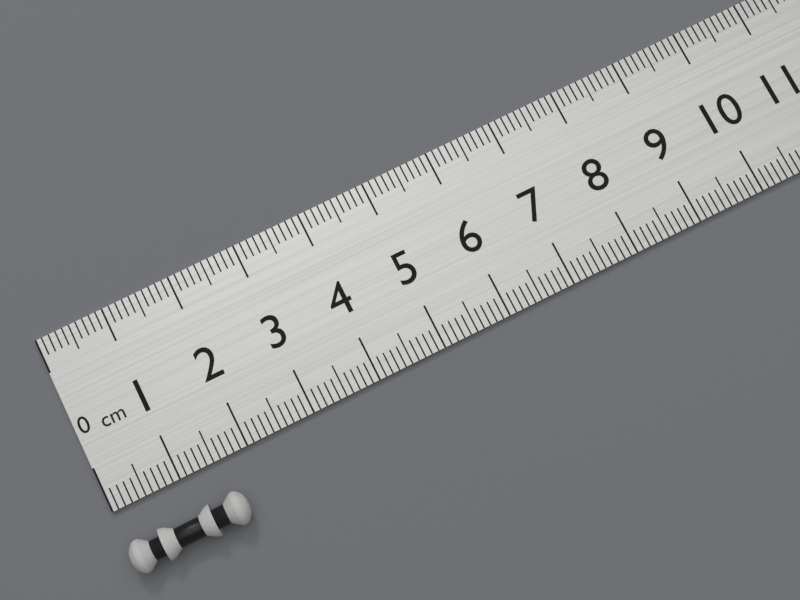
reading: 1.7 cm
